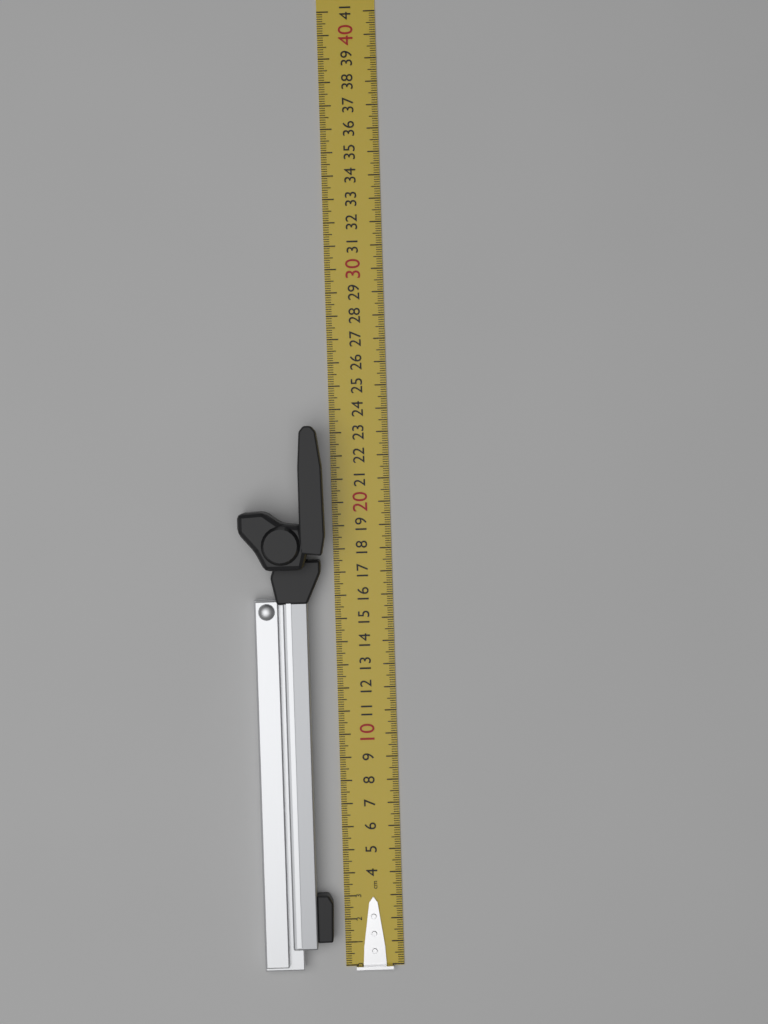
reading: 23.3 cm
